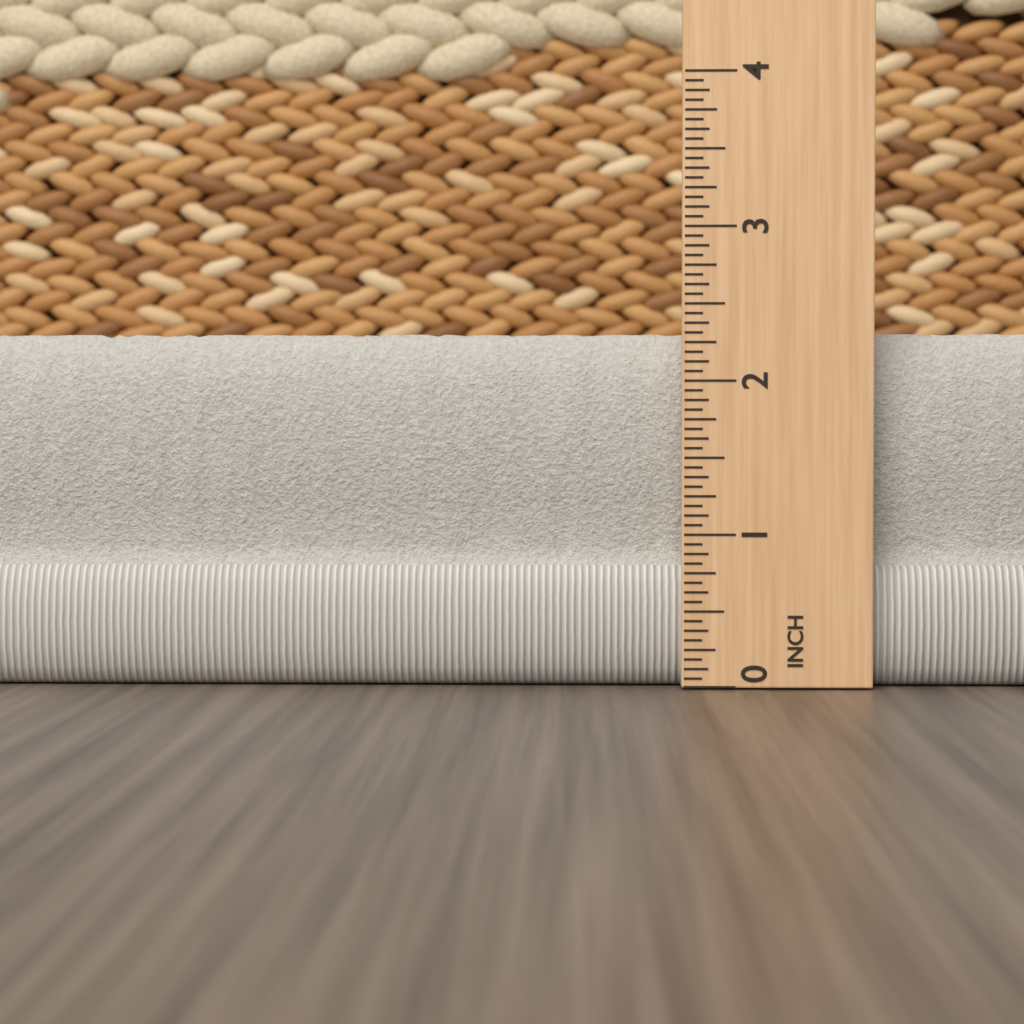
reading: 2.3125 in
